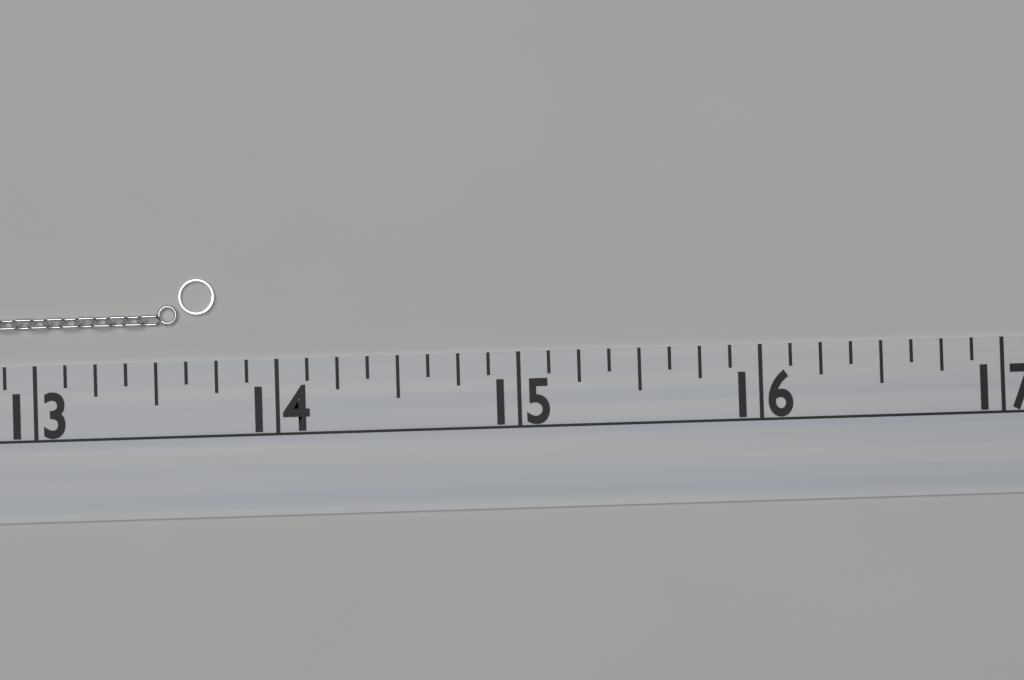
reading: 13.750 (no unit)
